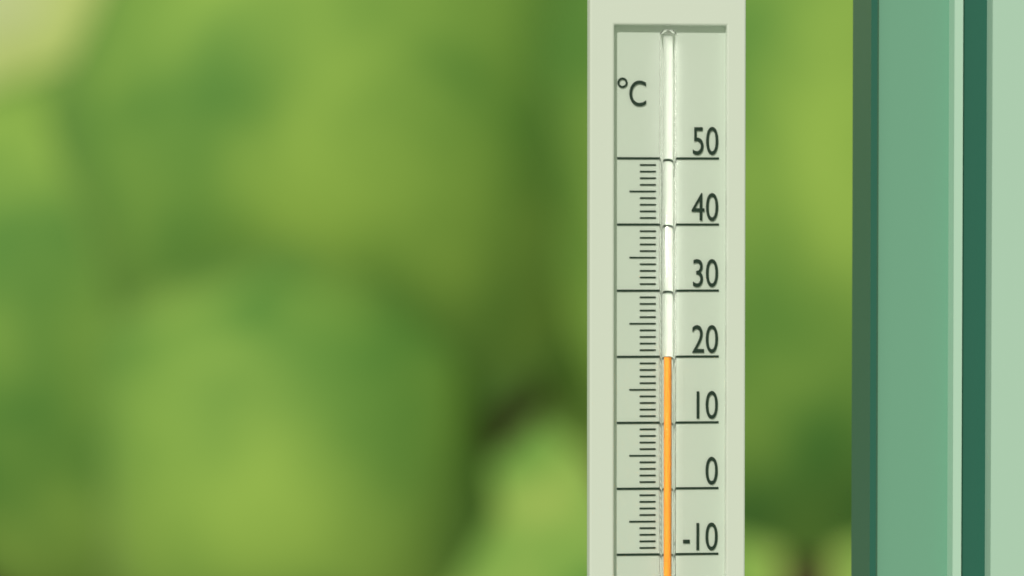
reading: 20 °C
